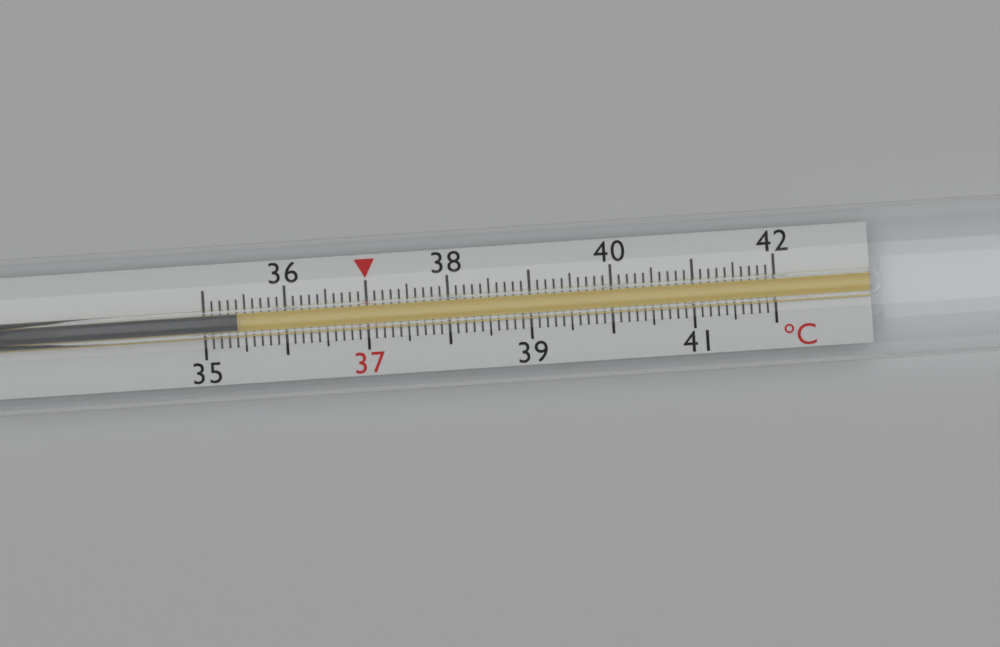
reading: 35.4 °C
